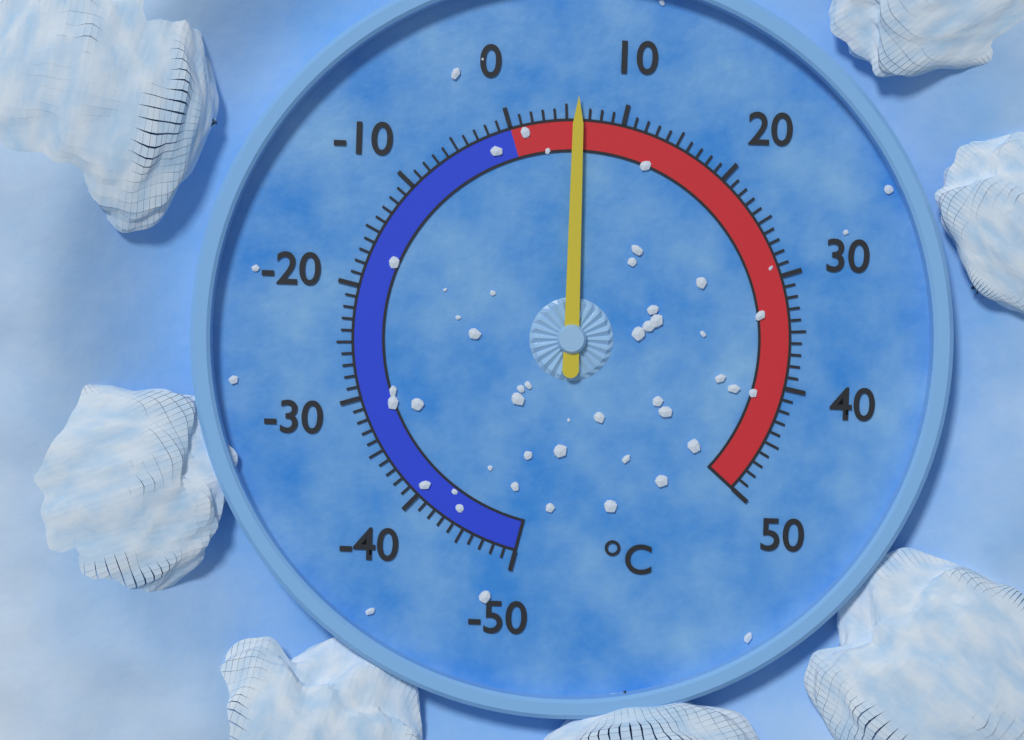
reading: 6 °C
